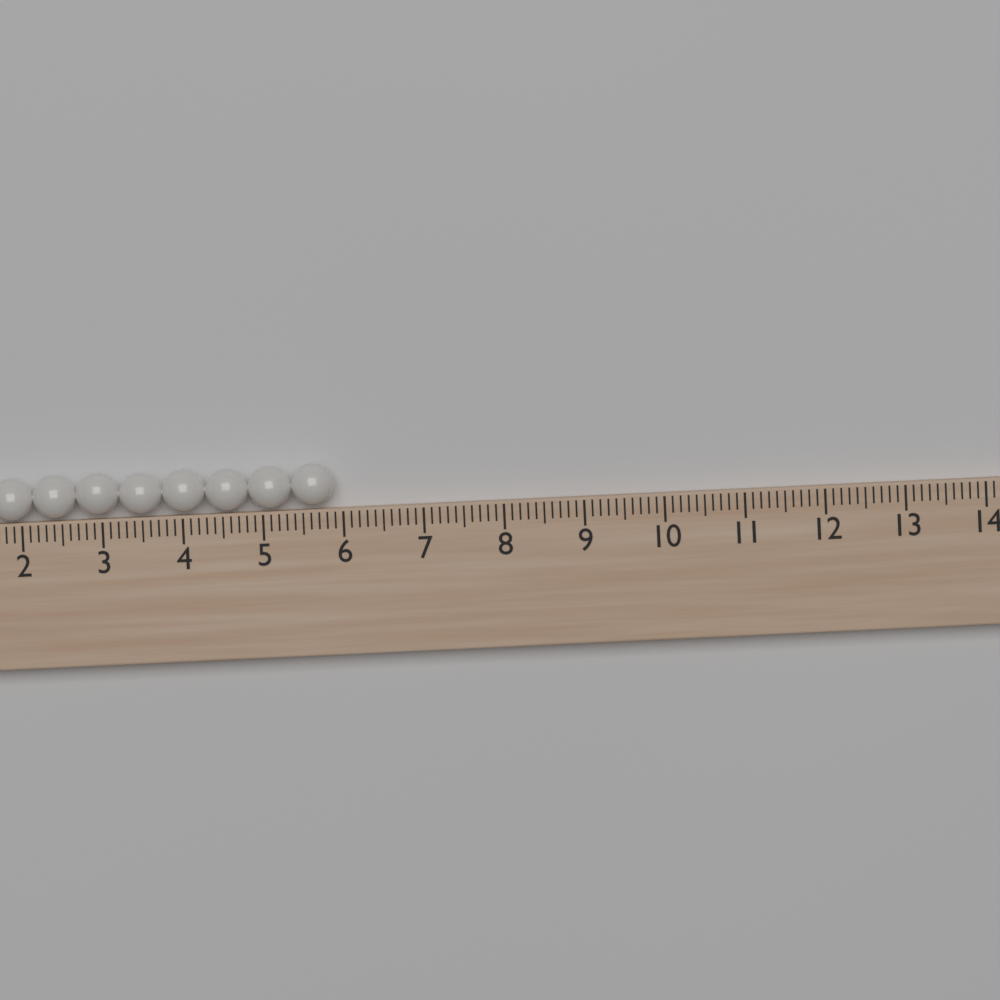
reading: 5.9 (no unit)
